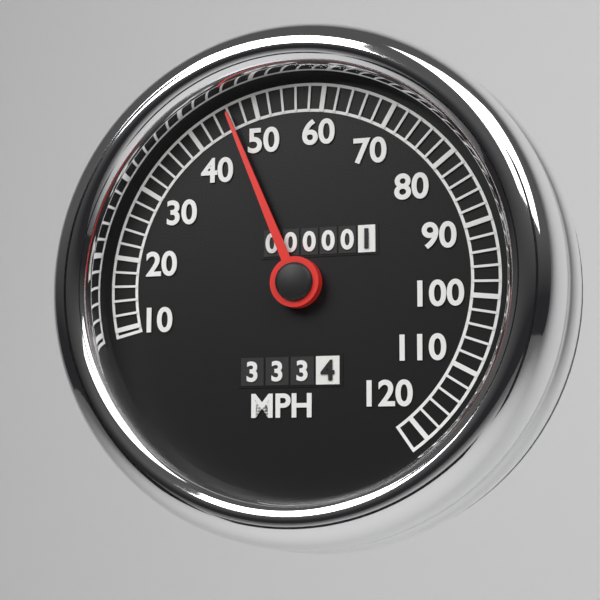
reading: 46 MPH
